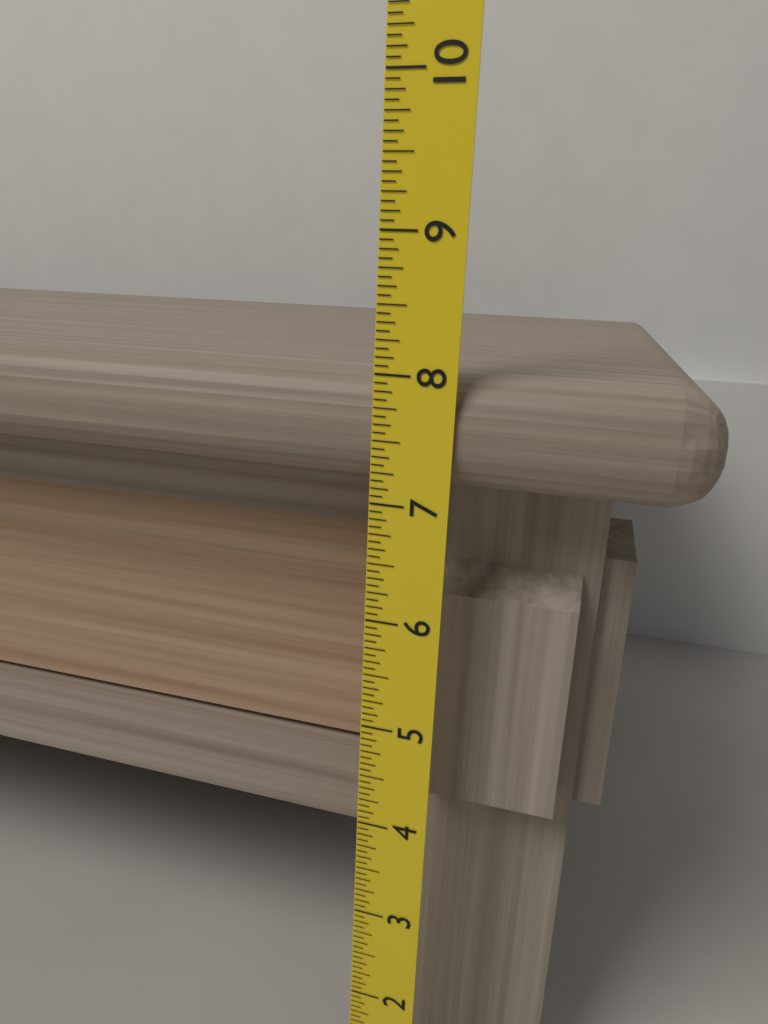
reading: 8.0000 (no unit)
